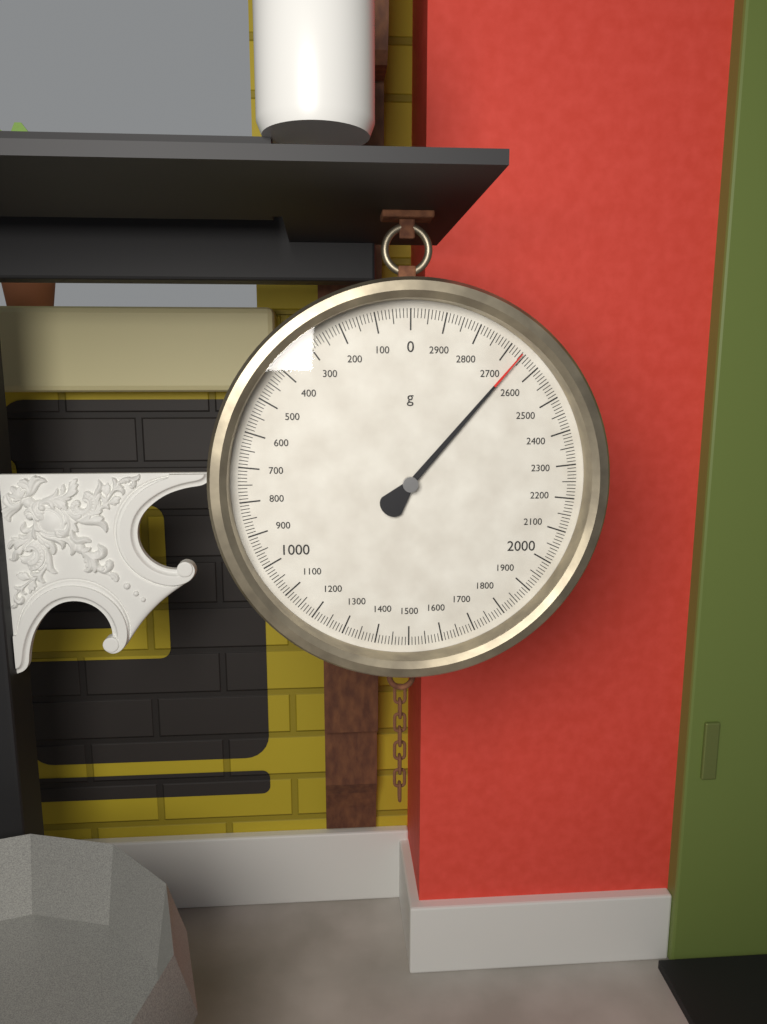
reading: 2660 g
